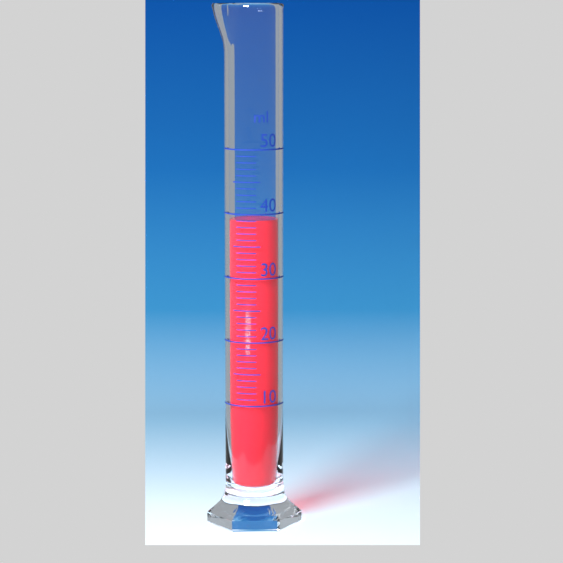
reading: 39 ml
